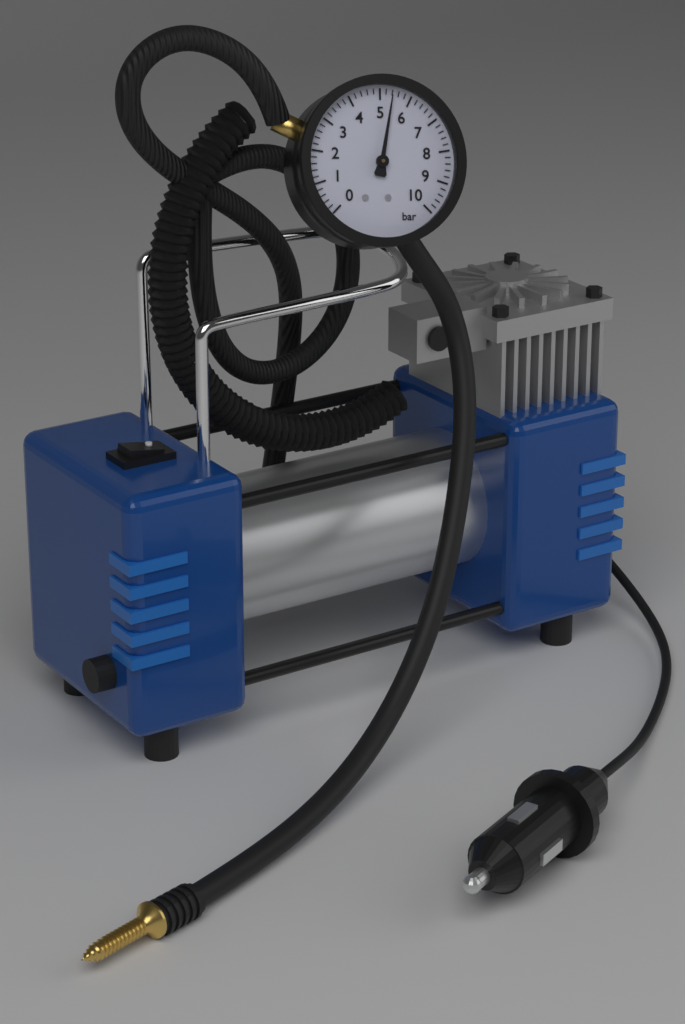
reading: 5.4 bar
